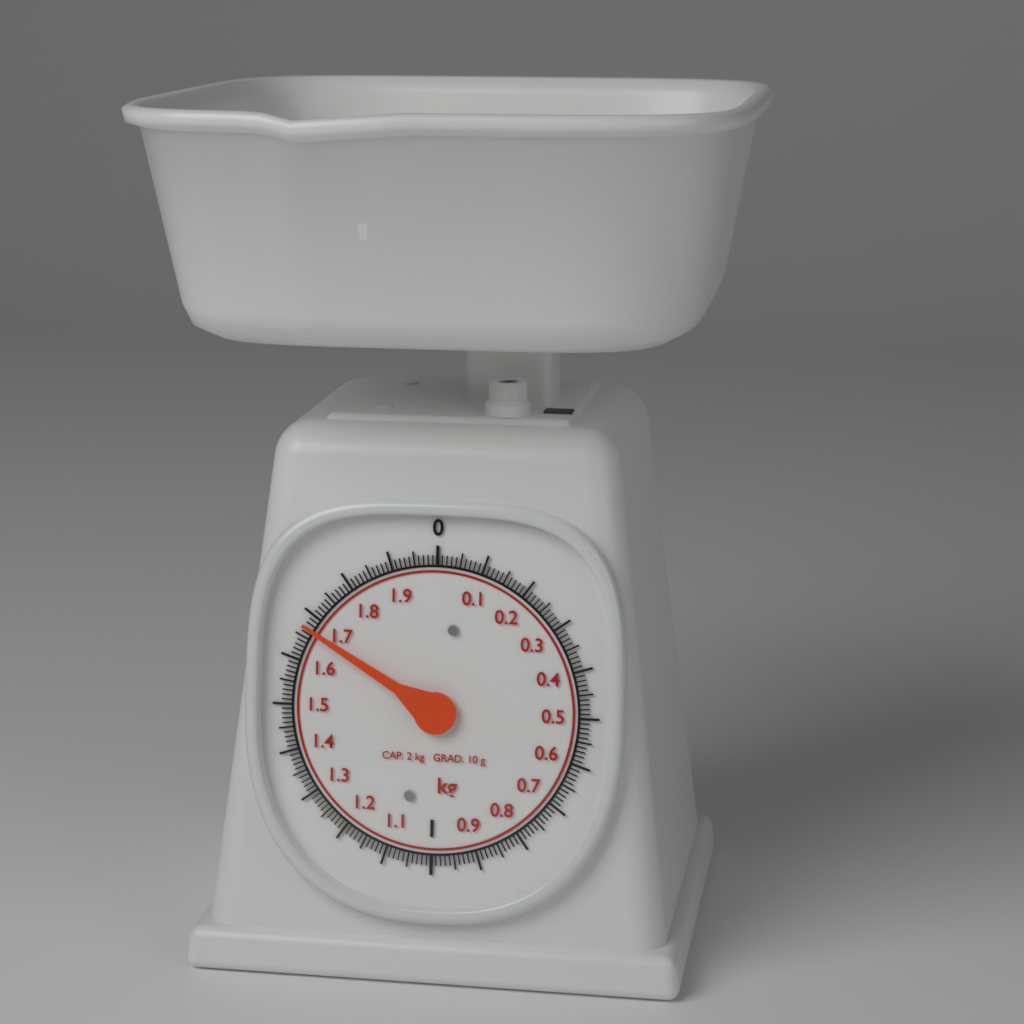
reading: 1.67 kg
